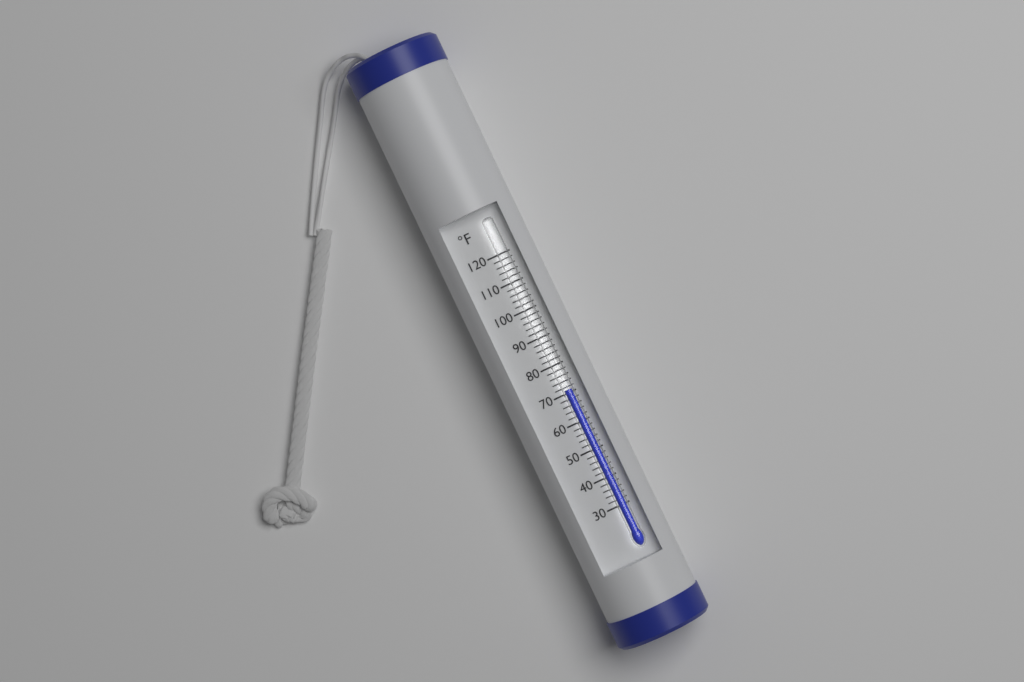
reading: 71 °F
